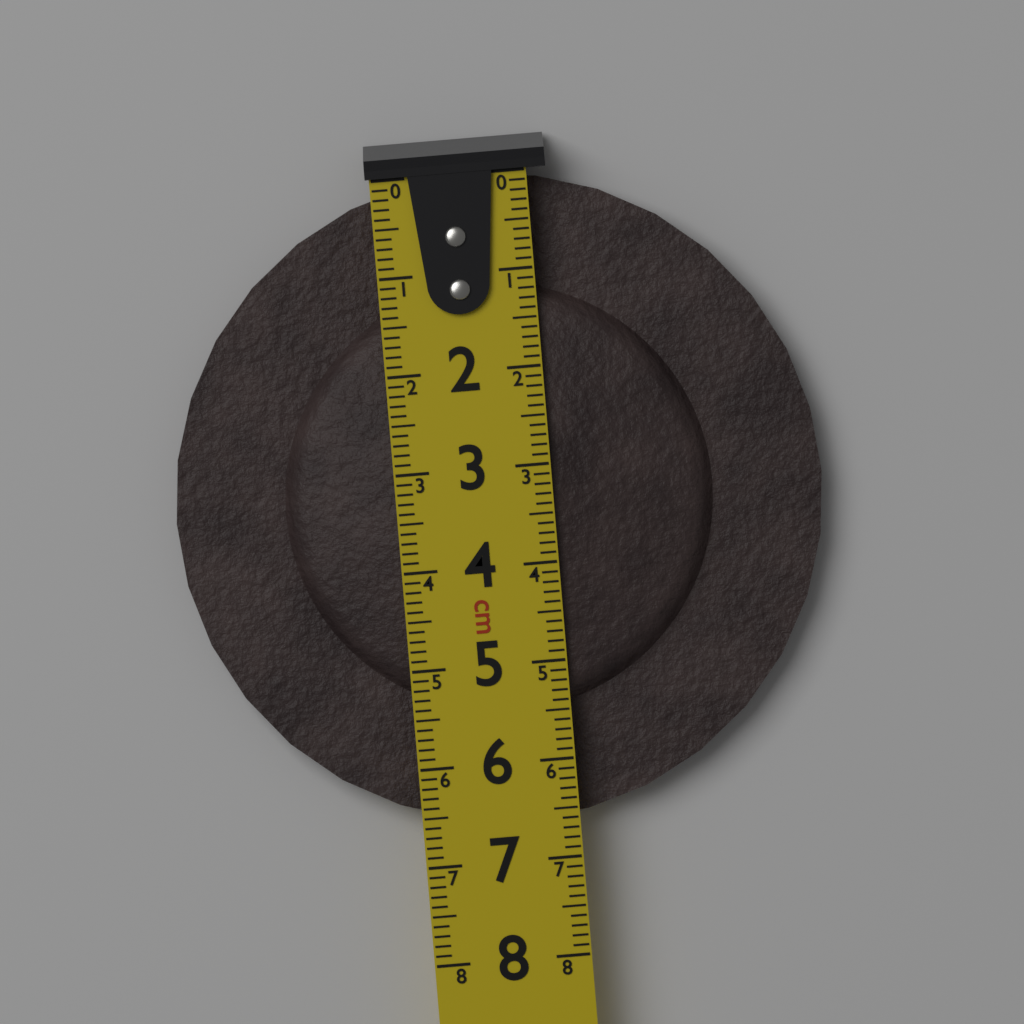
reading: 6.6 cm
